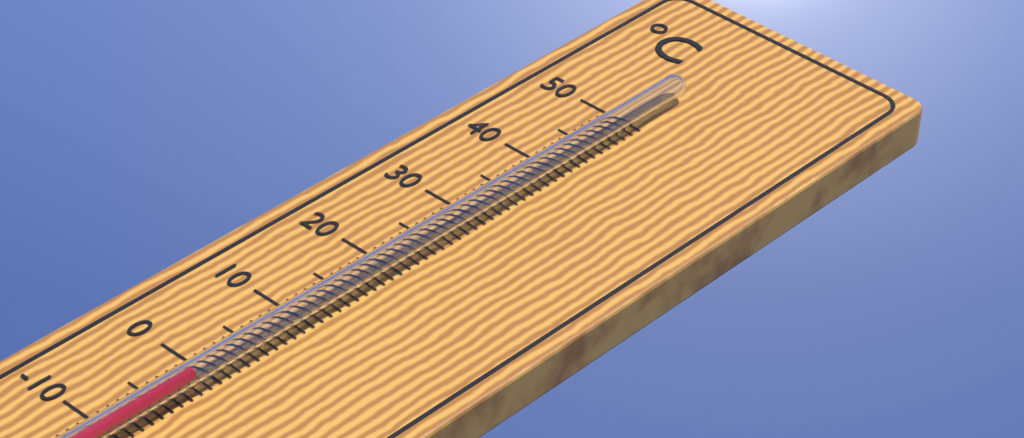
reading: -2 °C
